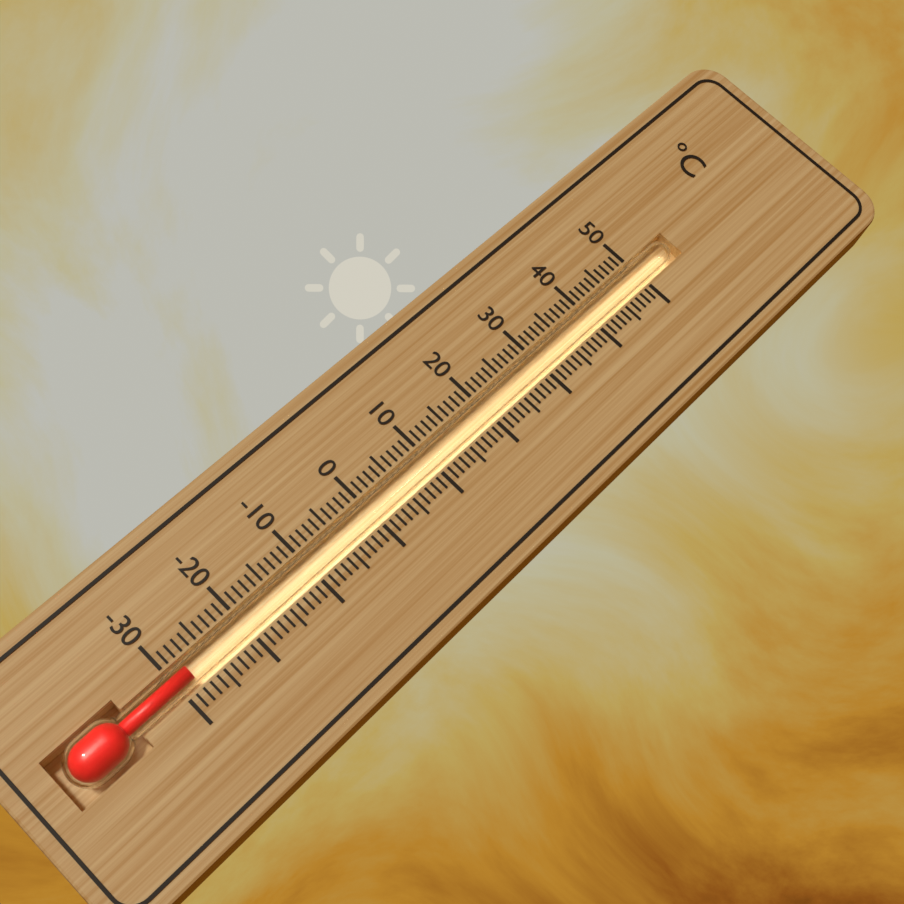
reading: -28 °C
